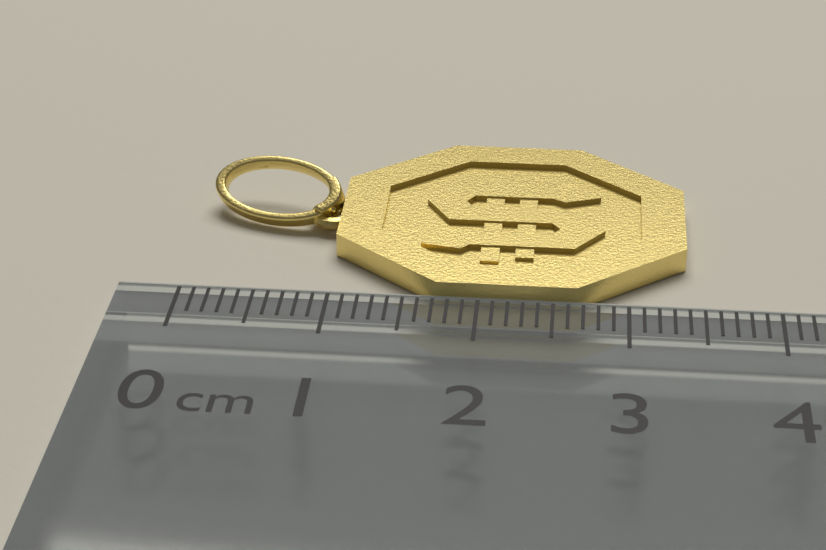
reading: 3.4 cm
